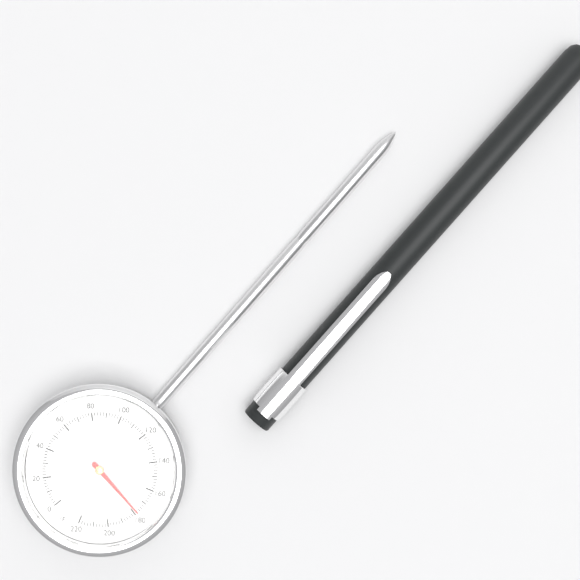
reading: 178 °F
